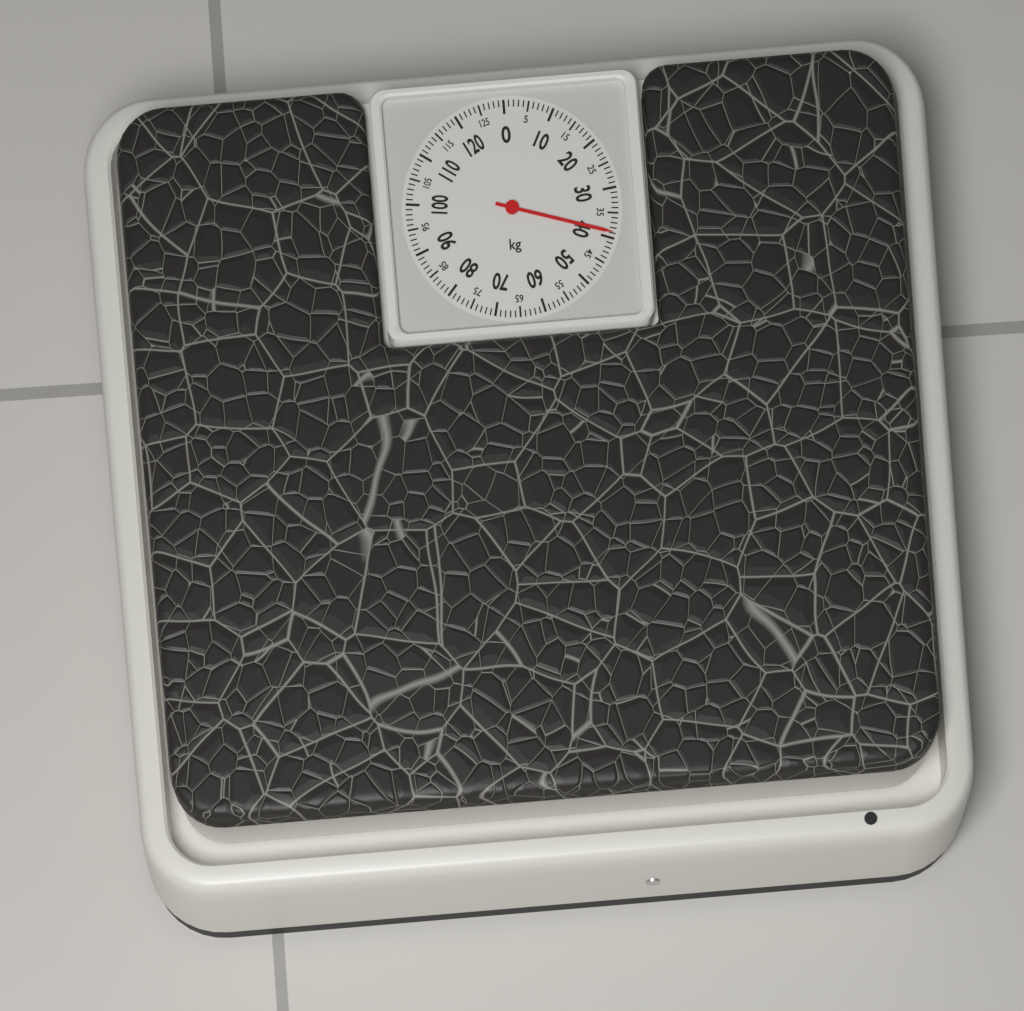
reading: 39 kg
